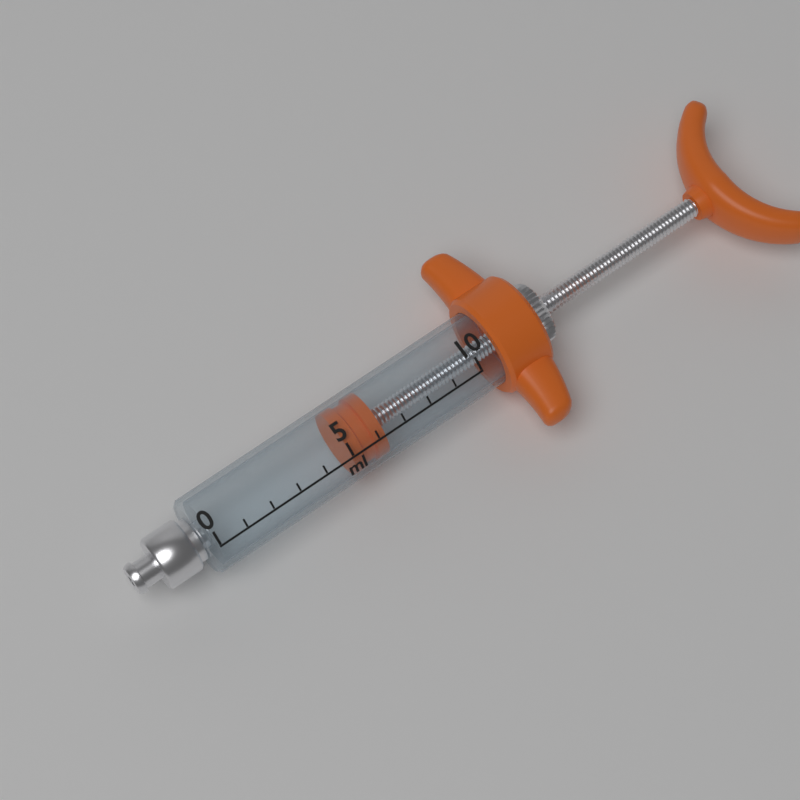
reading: 5 ml
